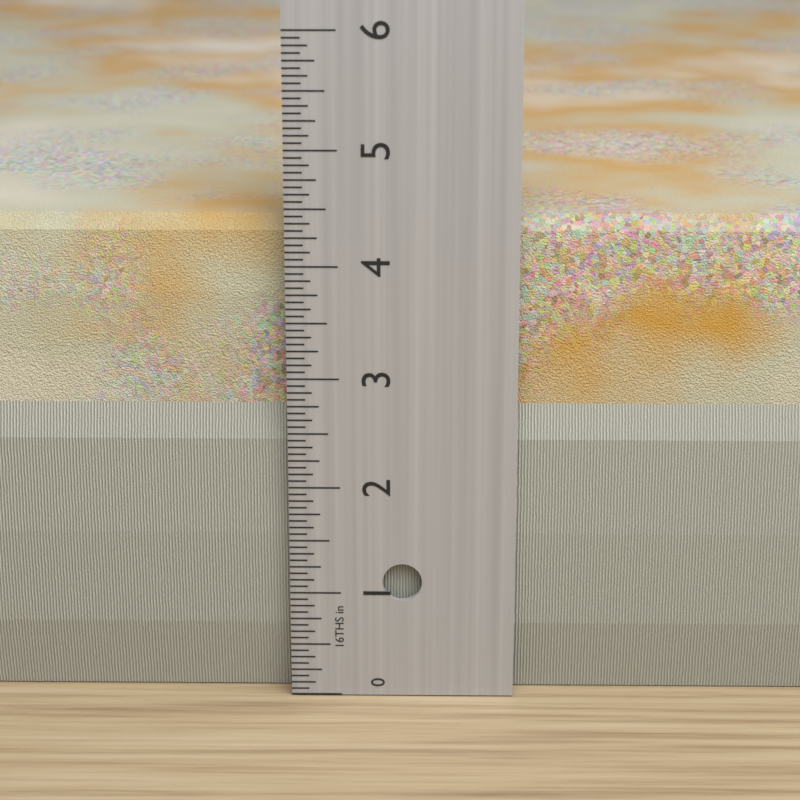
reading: 4.3750 in
